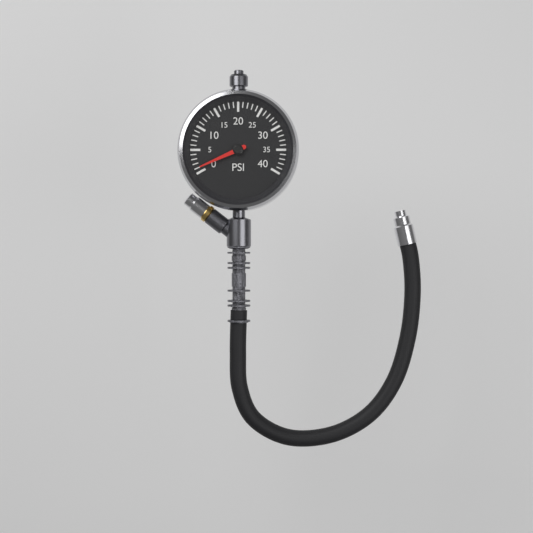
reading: 1 psi
